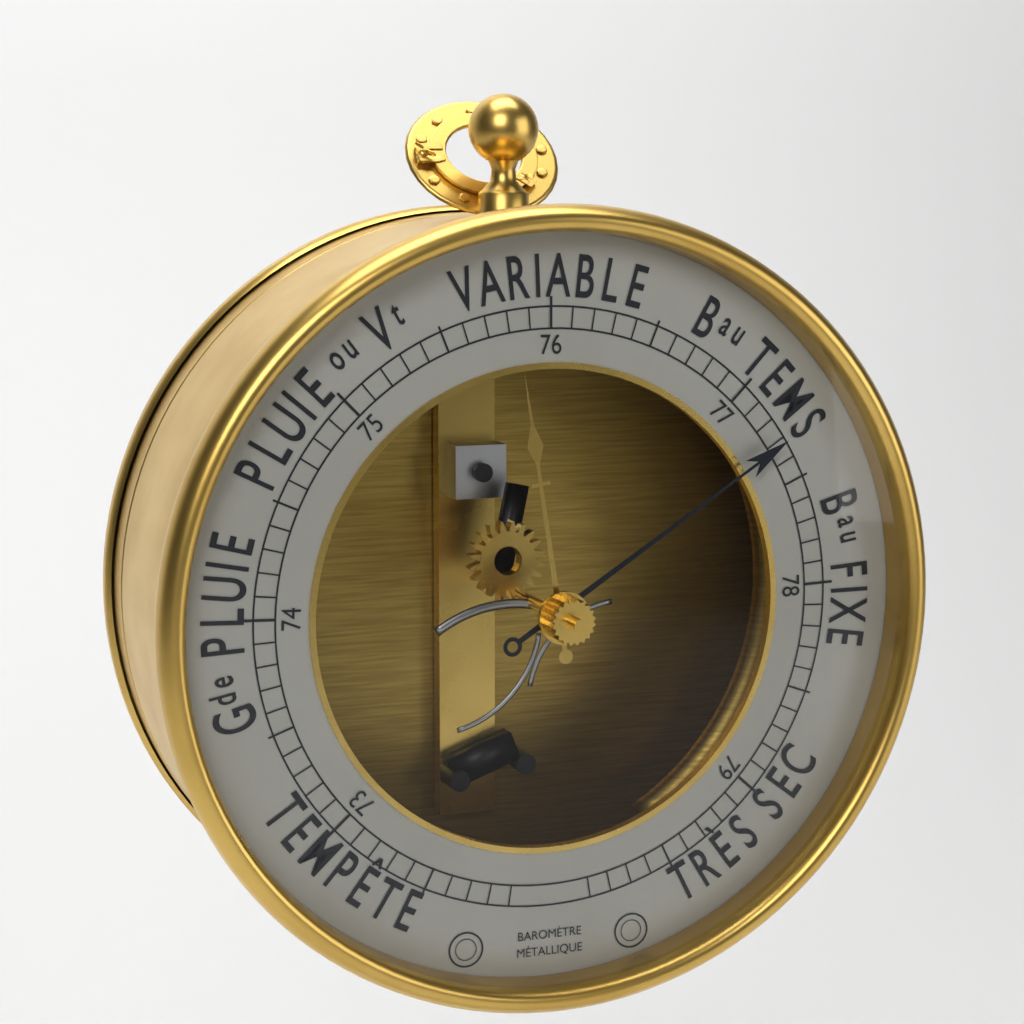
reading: 77.3 (no unit)
